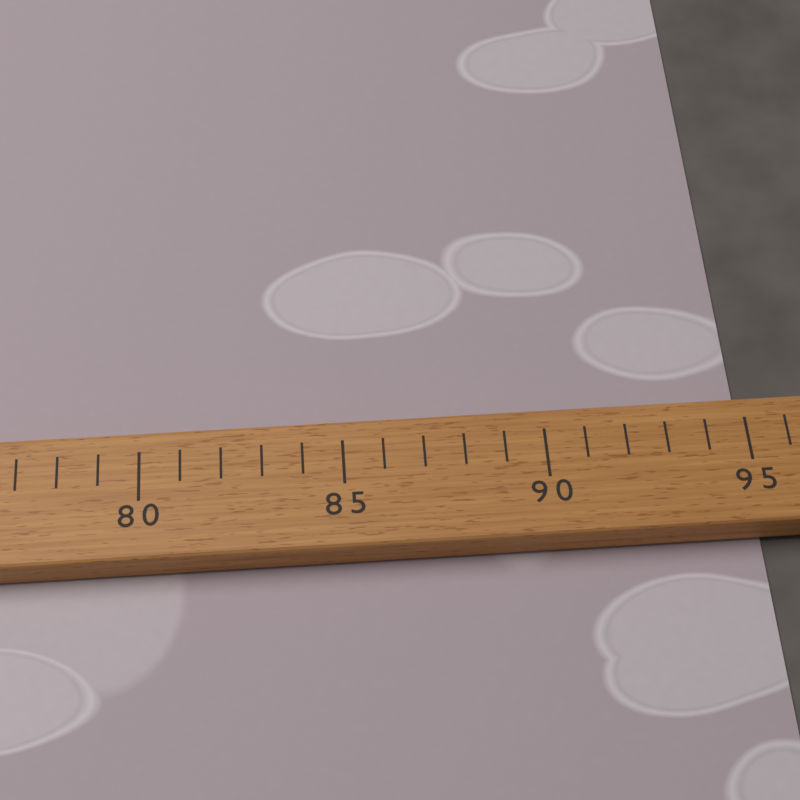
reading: 95 (no unit)
